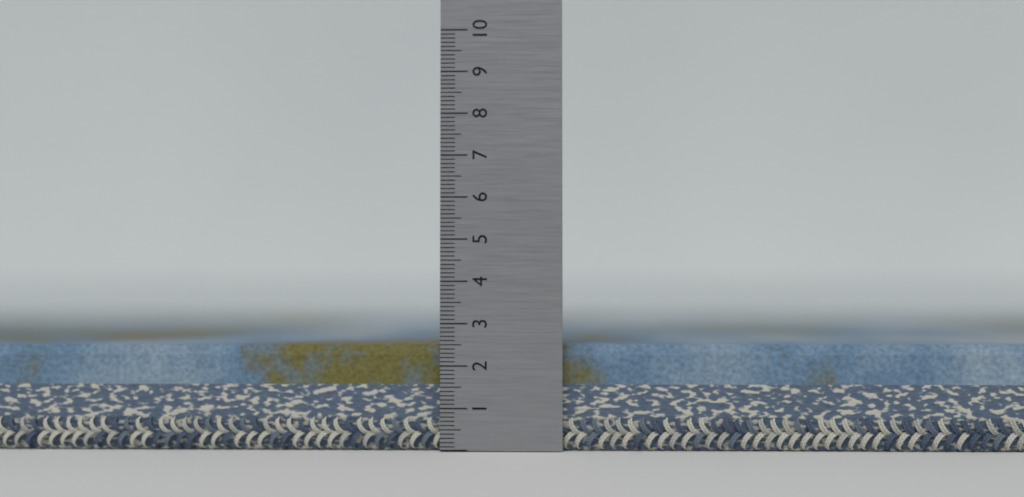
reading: 2.5 (no unit)
